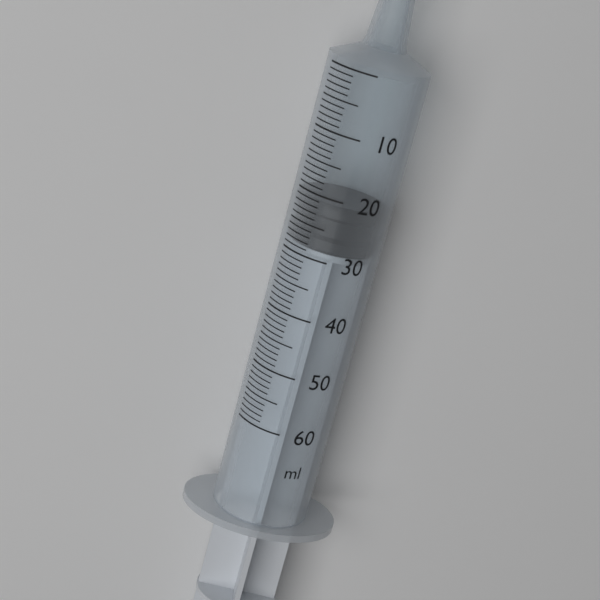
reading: 21 ml
